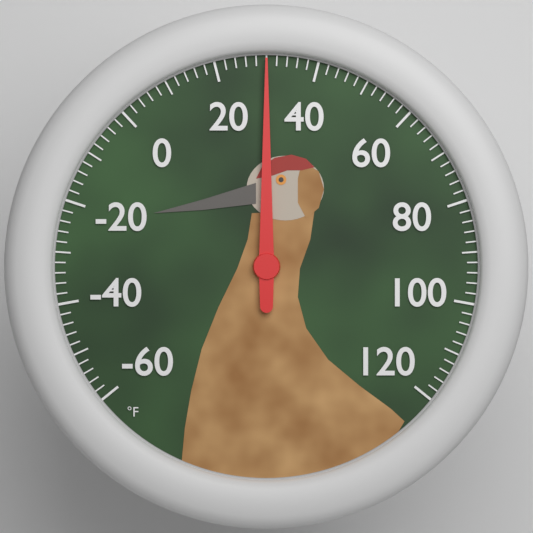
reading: 30 °F
